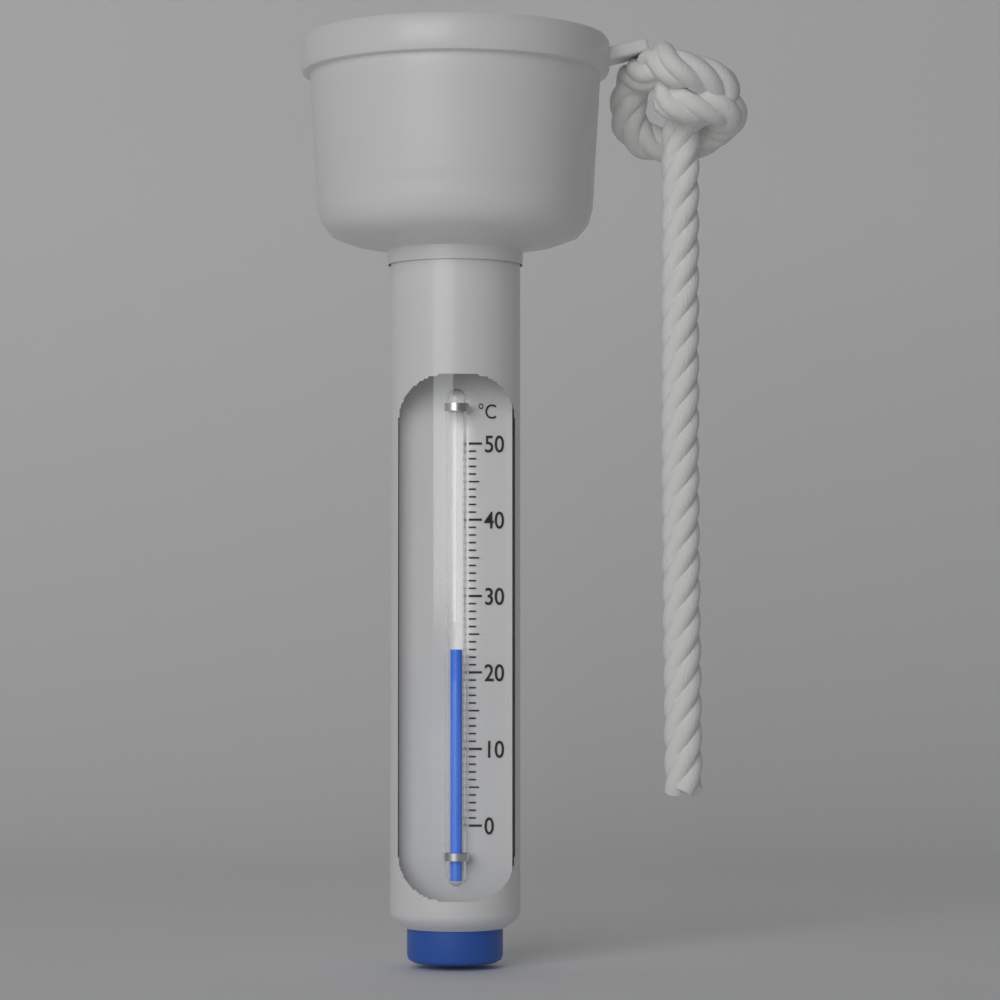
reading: 23 °C
